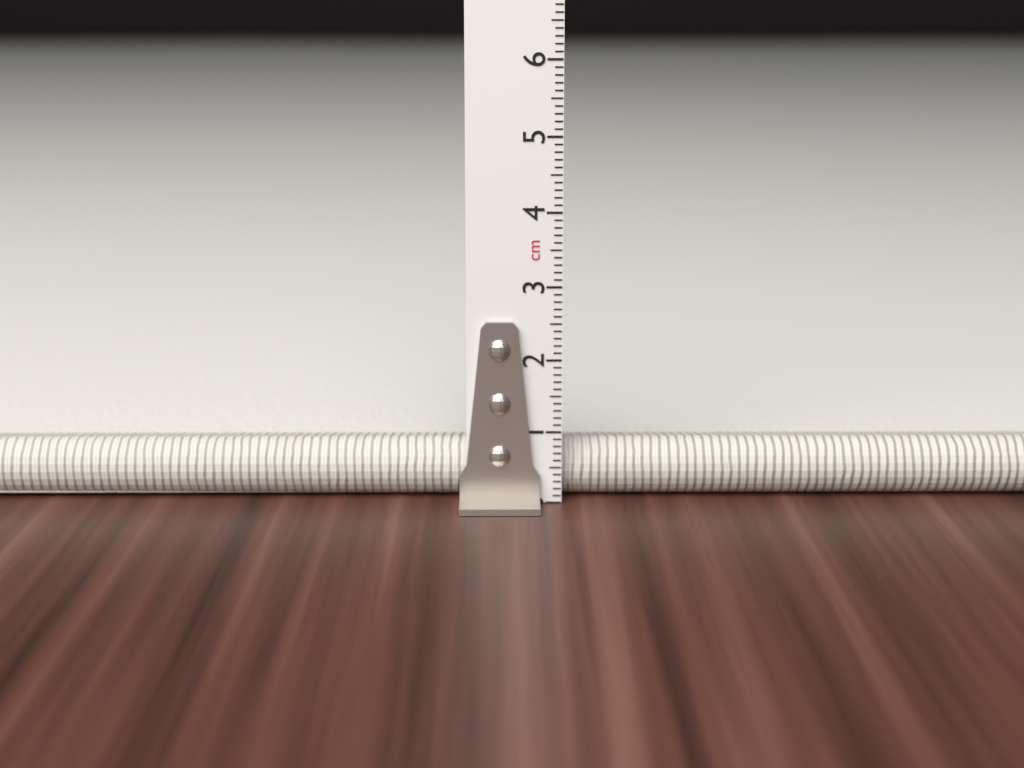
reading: 0.8 cm
